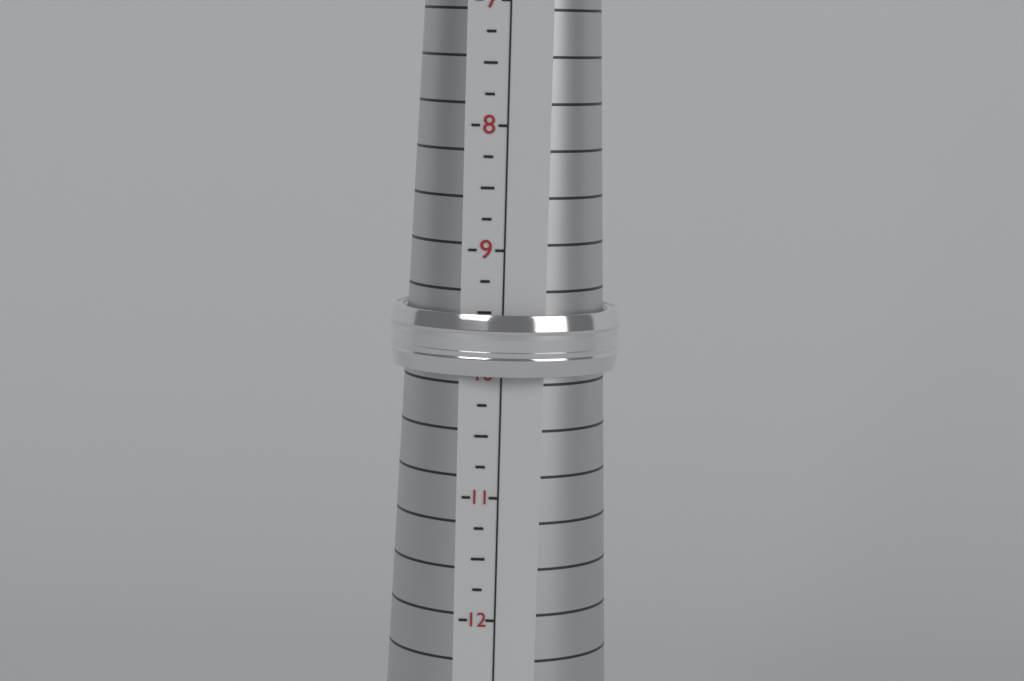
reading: 10.00 (no unit)
